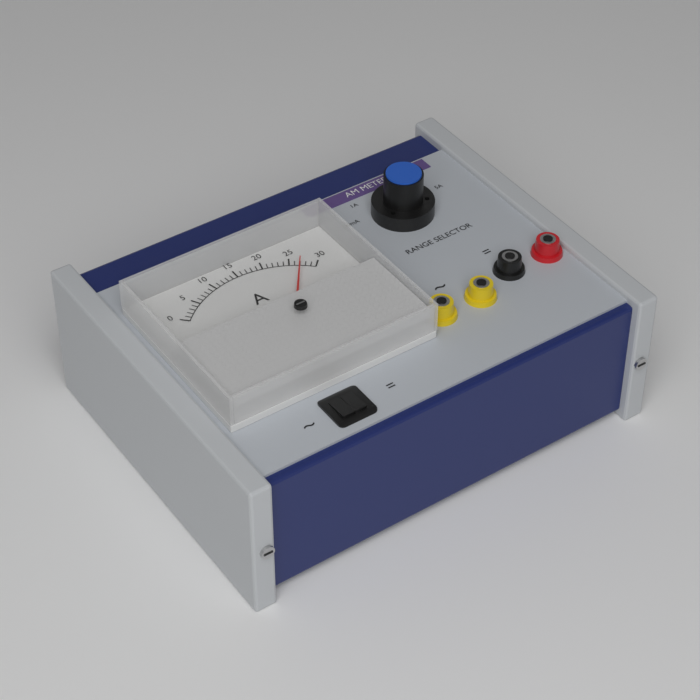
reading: 27 A
